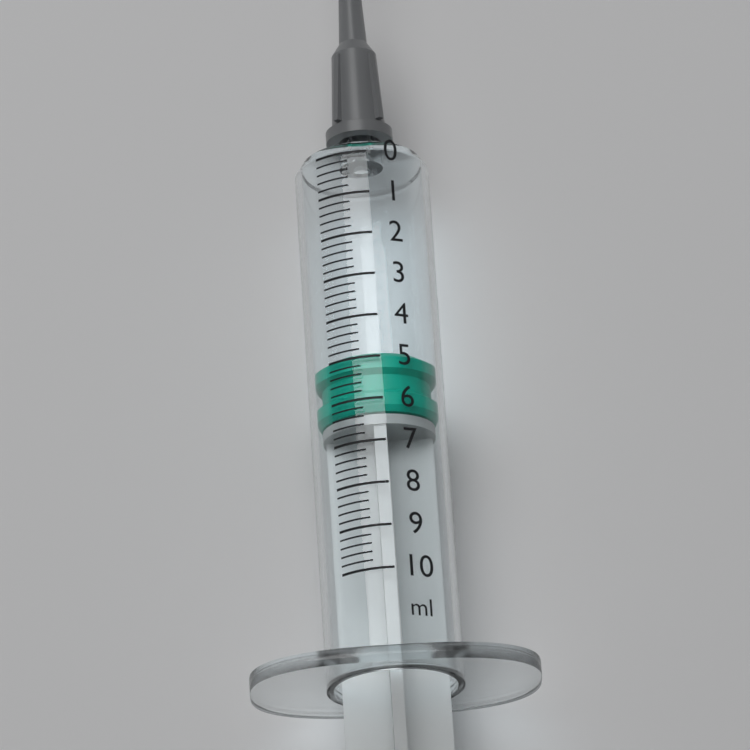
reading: 4.8 ml
